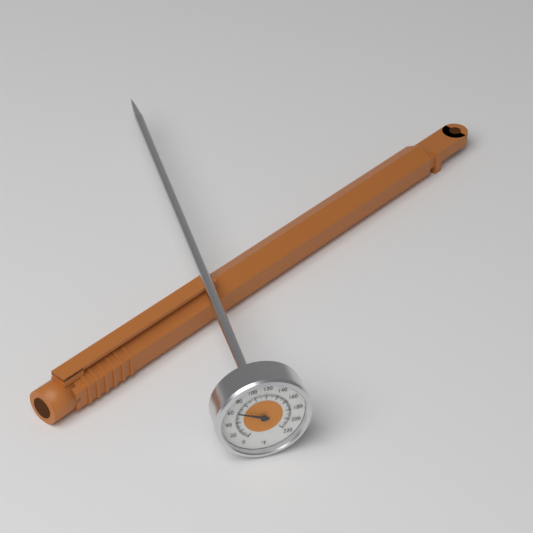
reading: 62 °F
